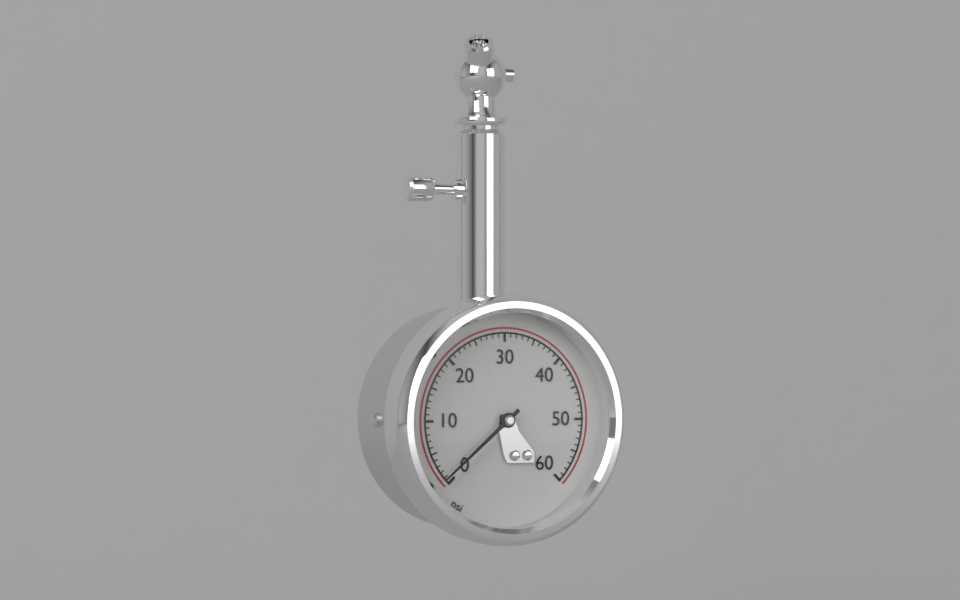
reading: 1 psi
